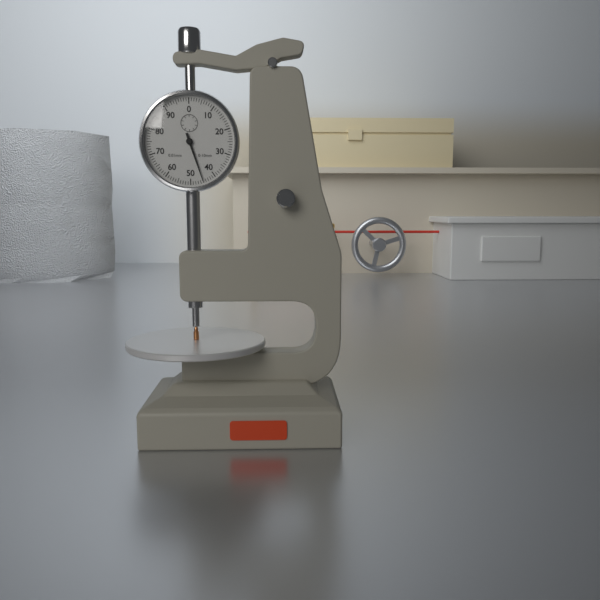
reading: 0.45 mm
